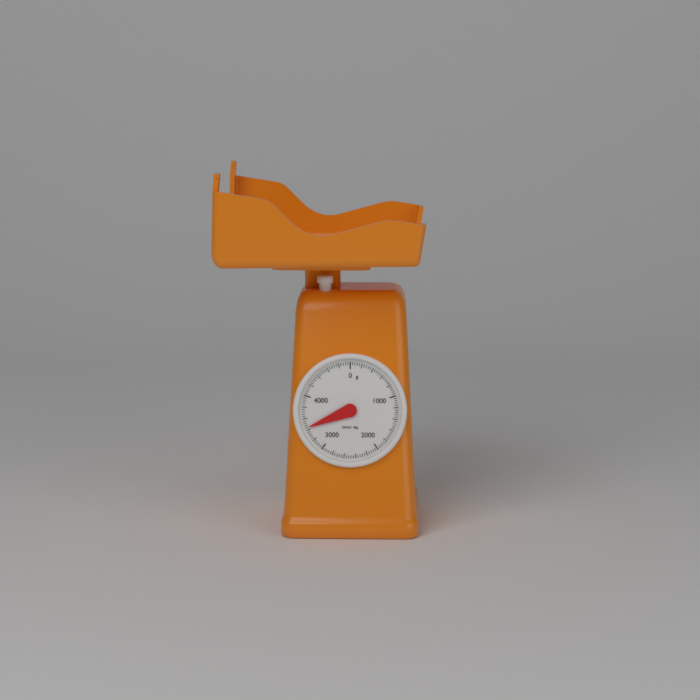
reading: 3440 g
